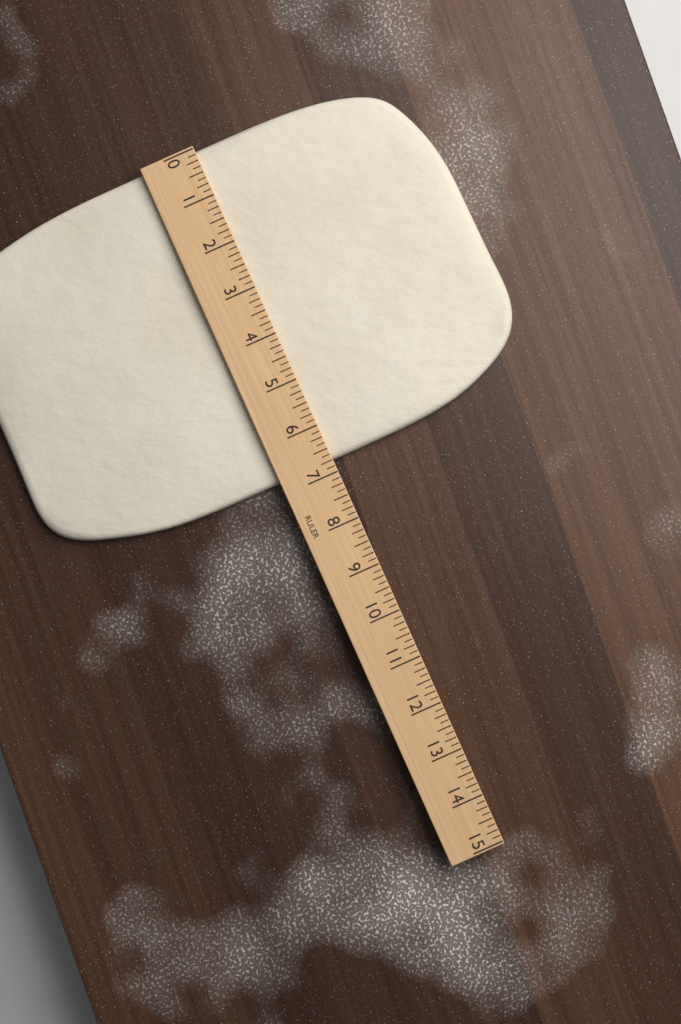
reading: 6.750 (no unit)
